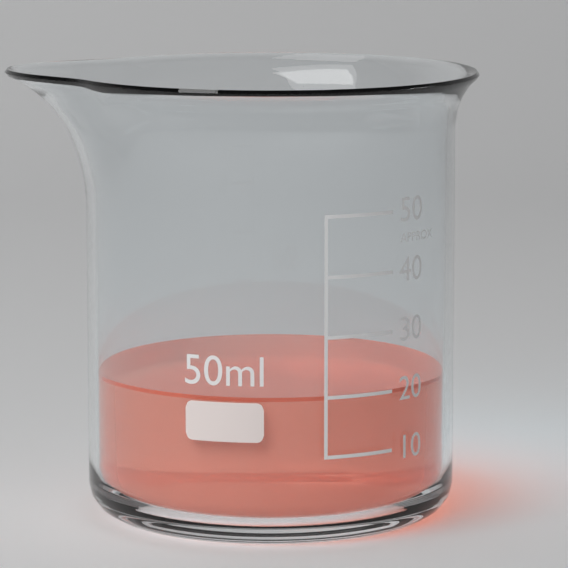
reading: 20 ml
